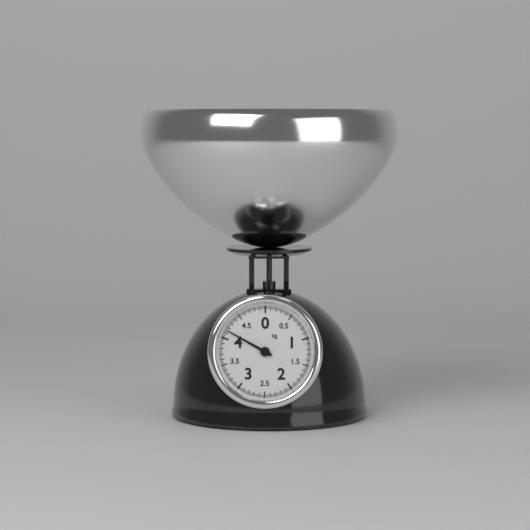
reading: 4.150 kg
